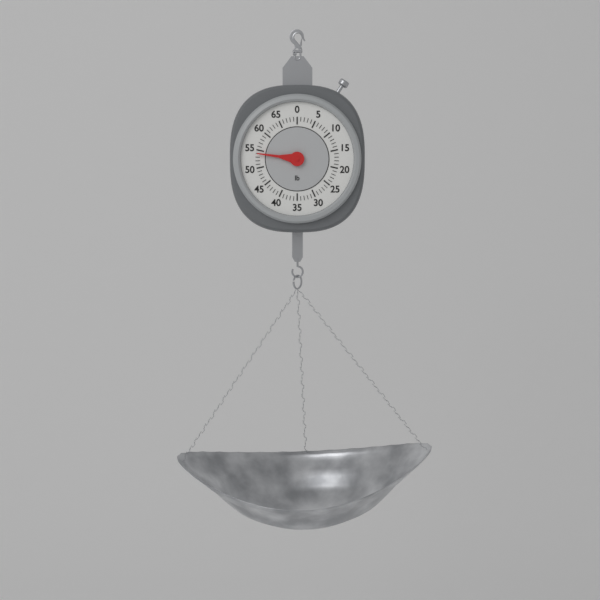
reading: 54 lb
